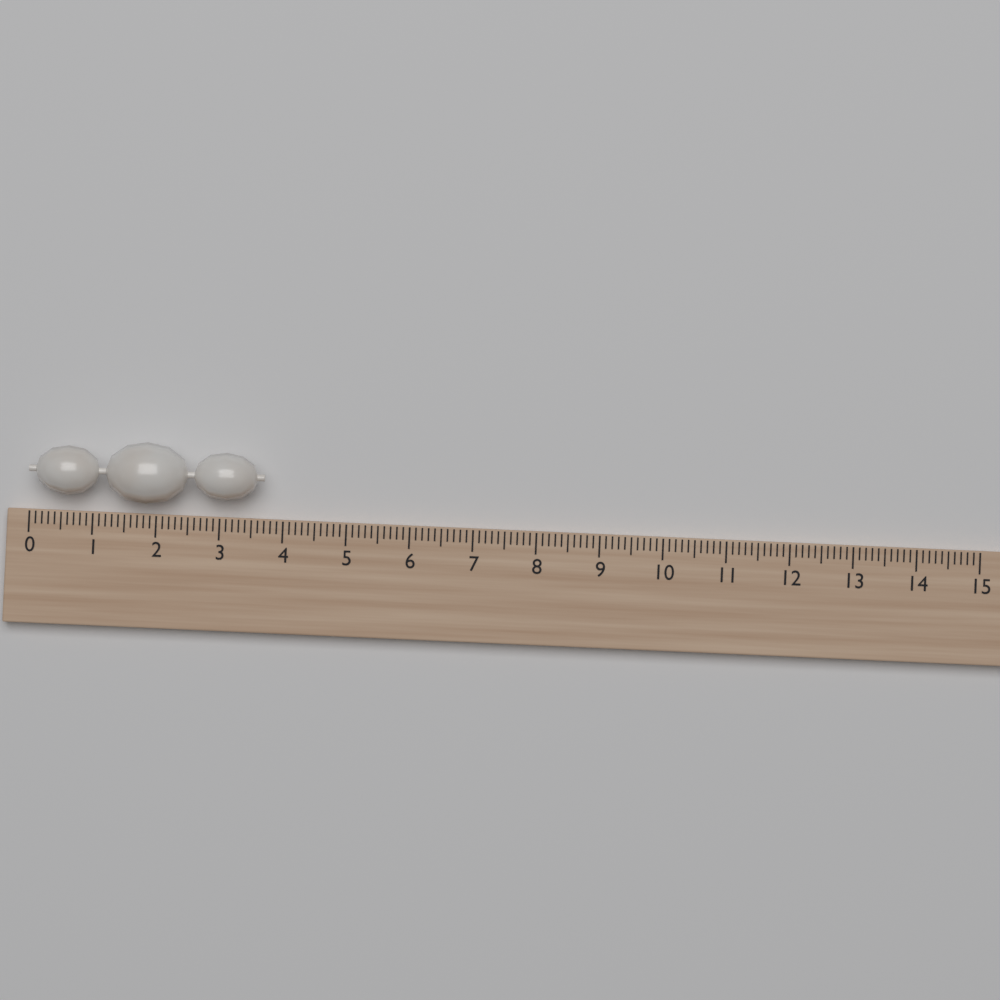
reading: 3.7 (no unit)
